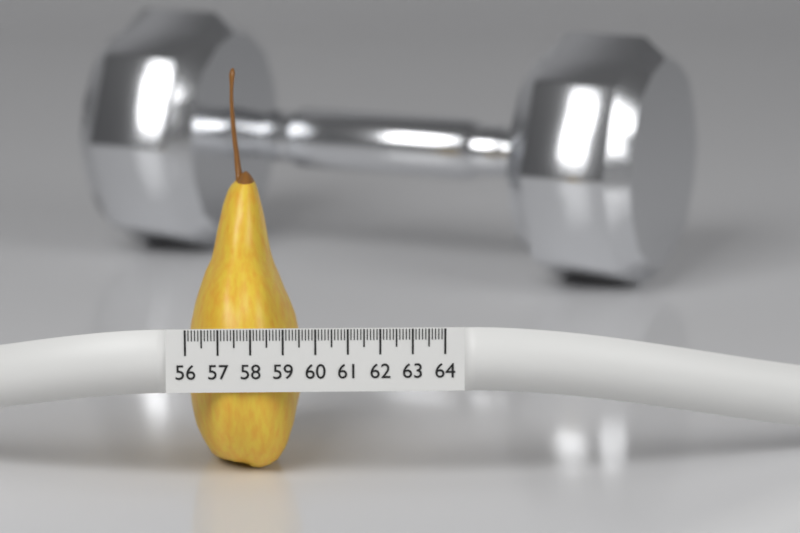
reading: 59.6 (no unit)
